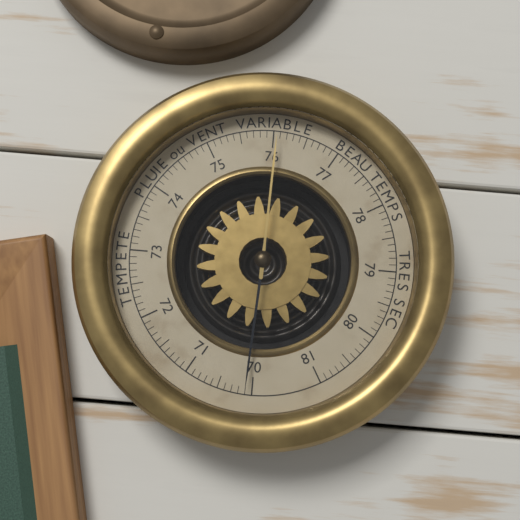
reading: 70.1 (no unit)
